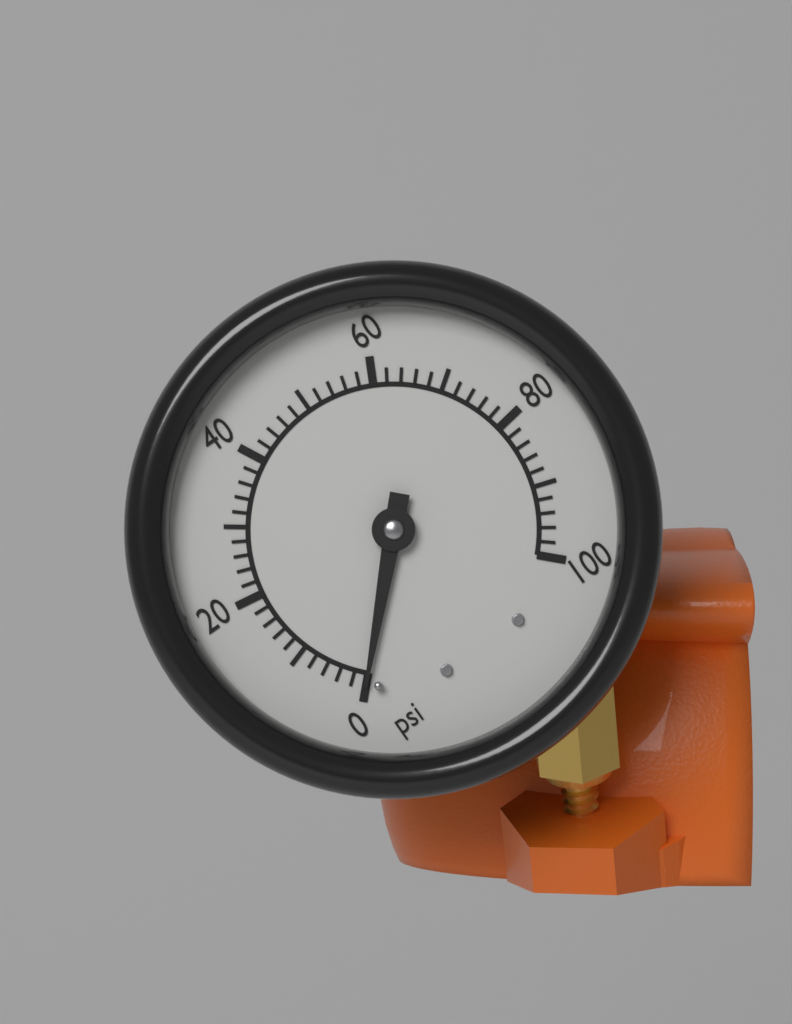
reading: 0 psi
